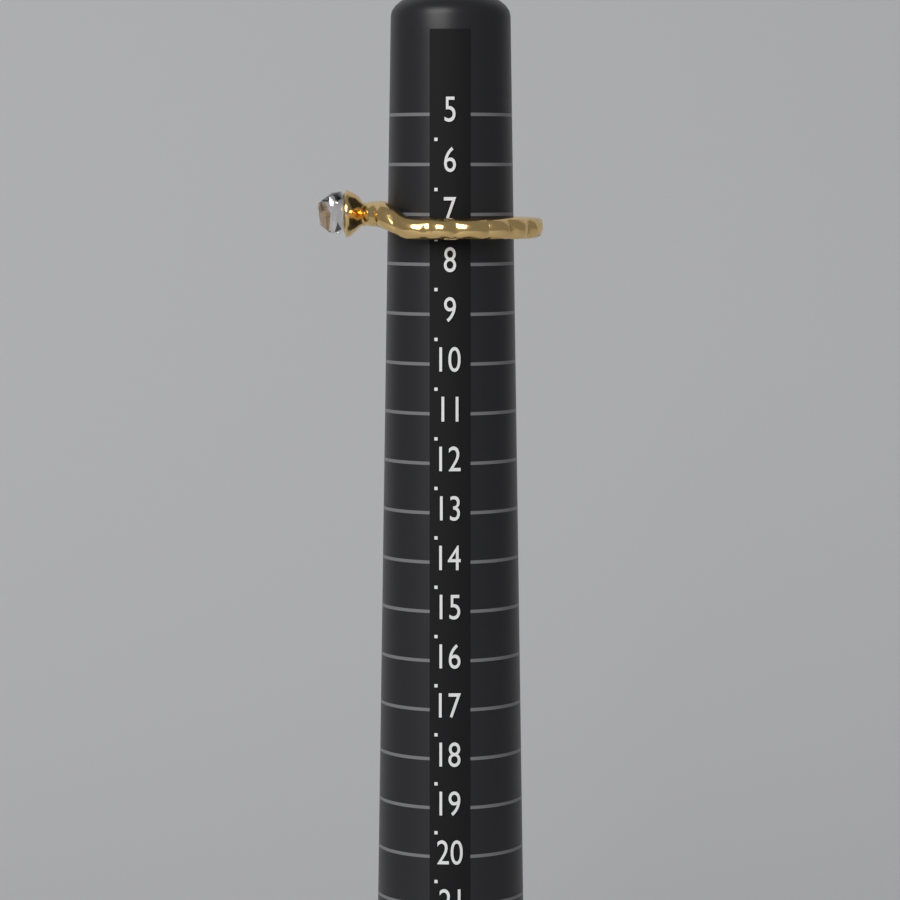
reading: 7.5 (no unit)
